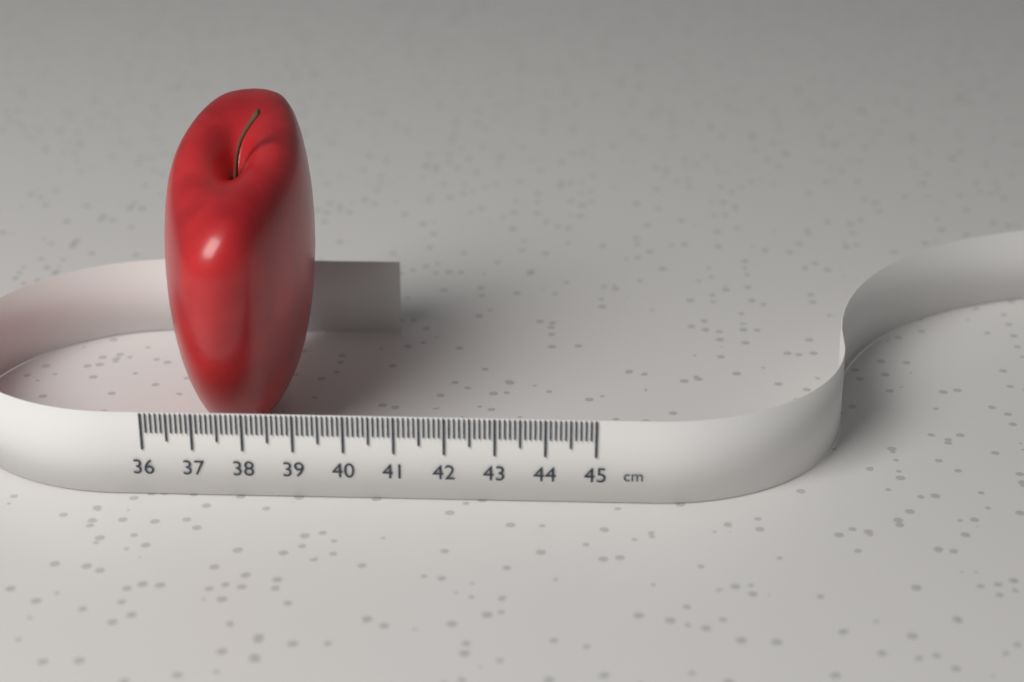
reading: 39.0 cm
